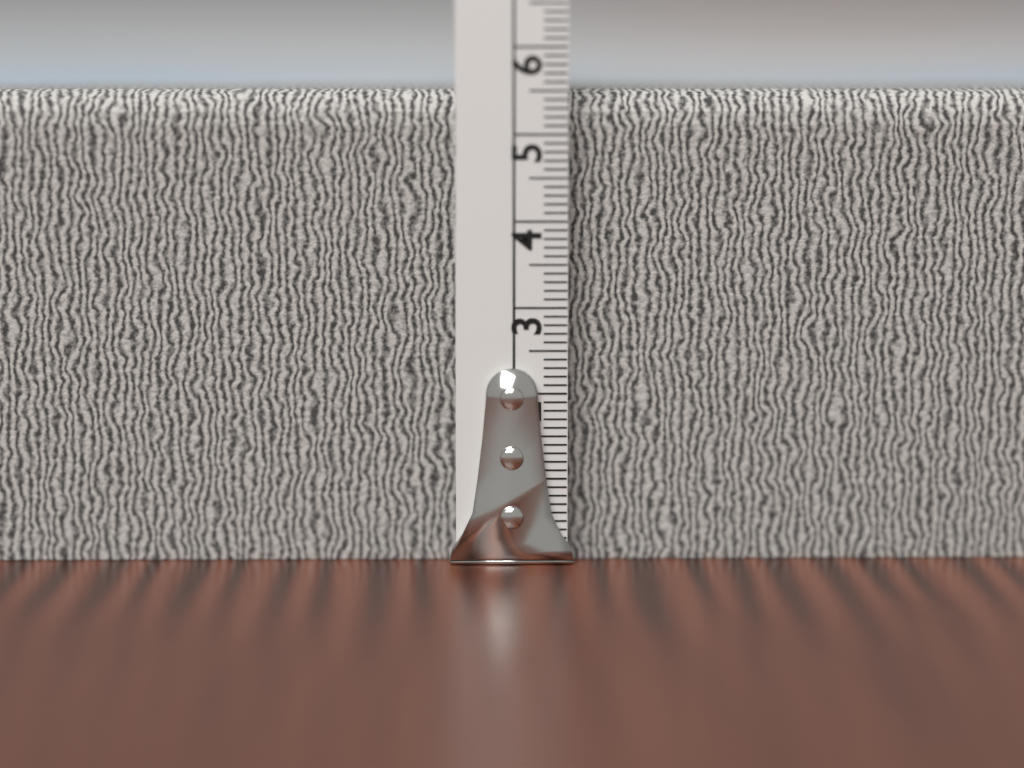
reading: 5.5 cm
